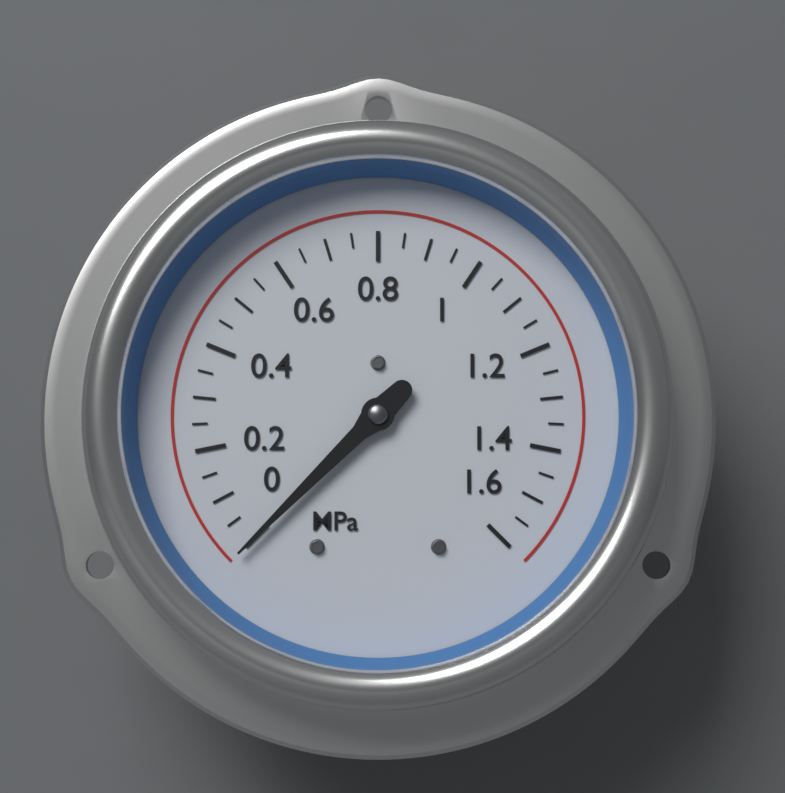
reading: 0.00 MPa
